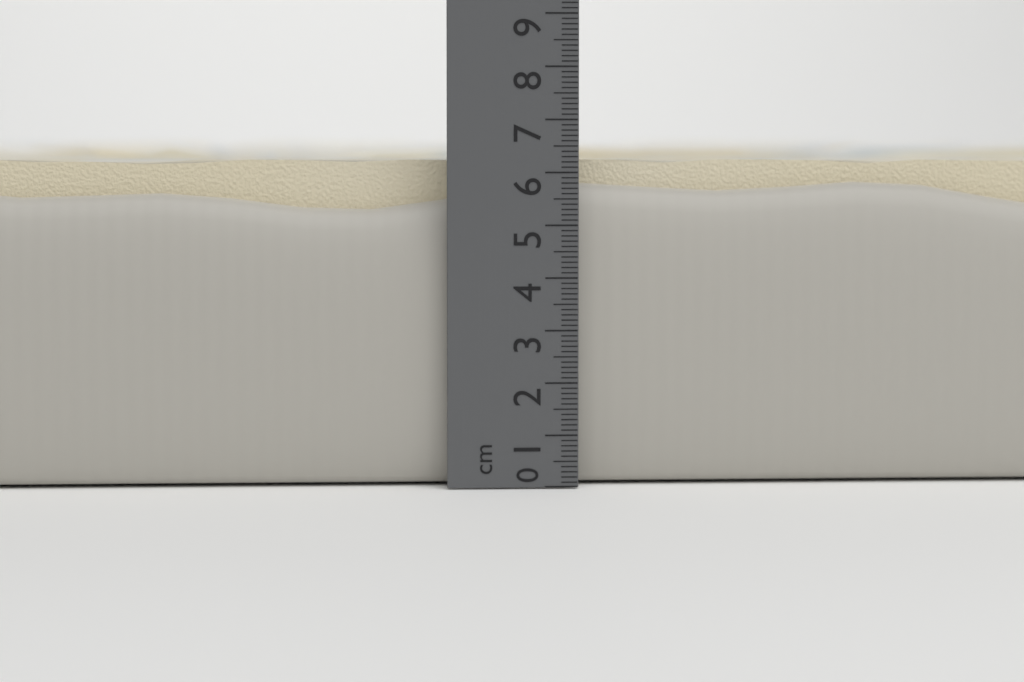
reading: 6.5 cm
